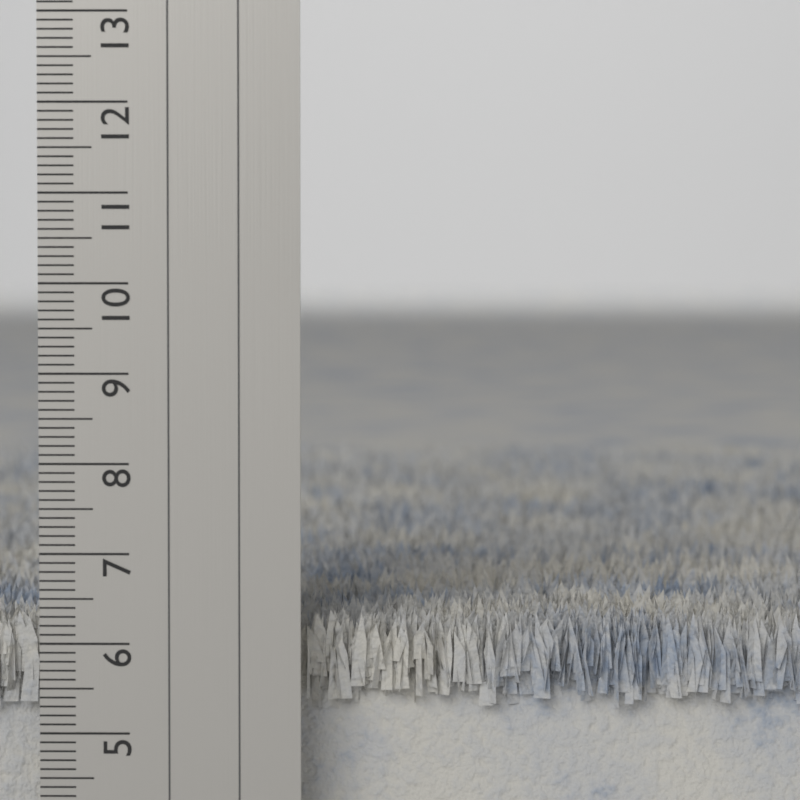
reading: 6.3 cm
